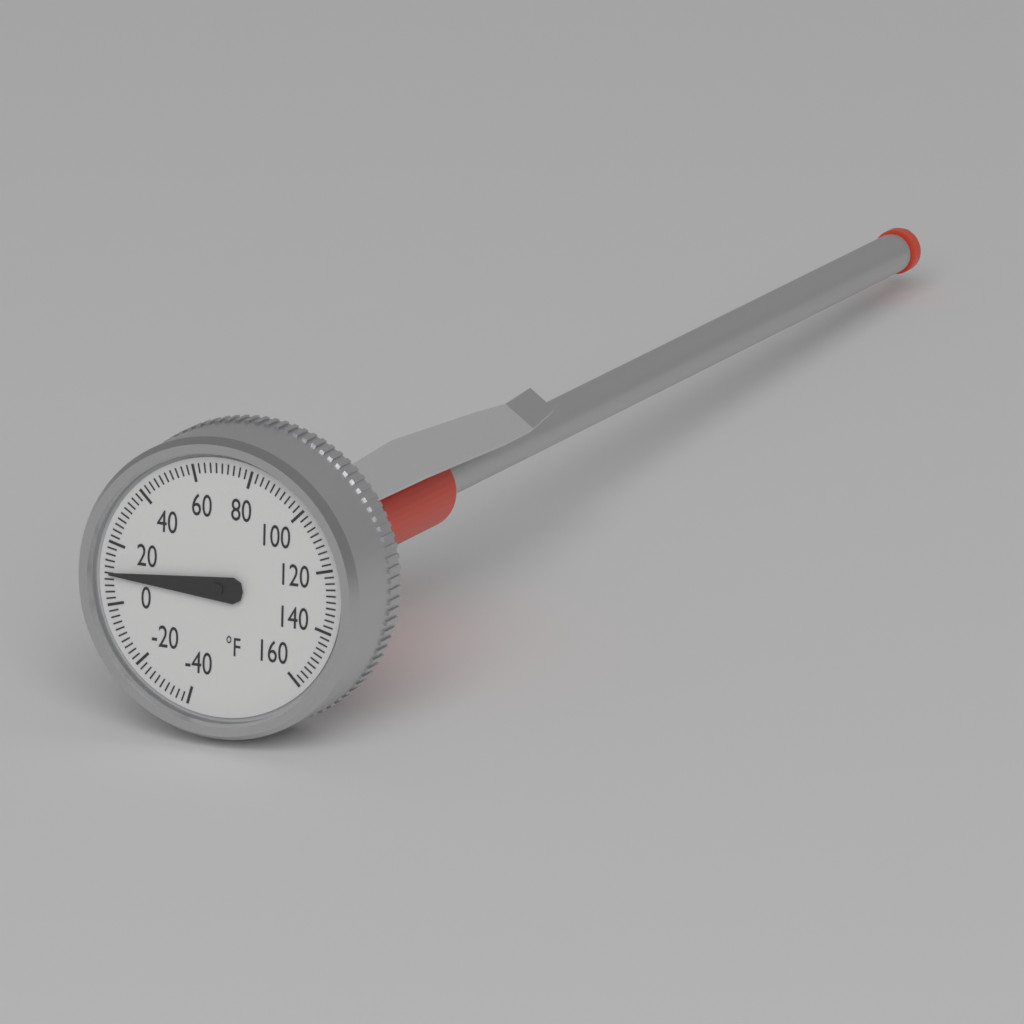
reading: 10 °F
